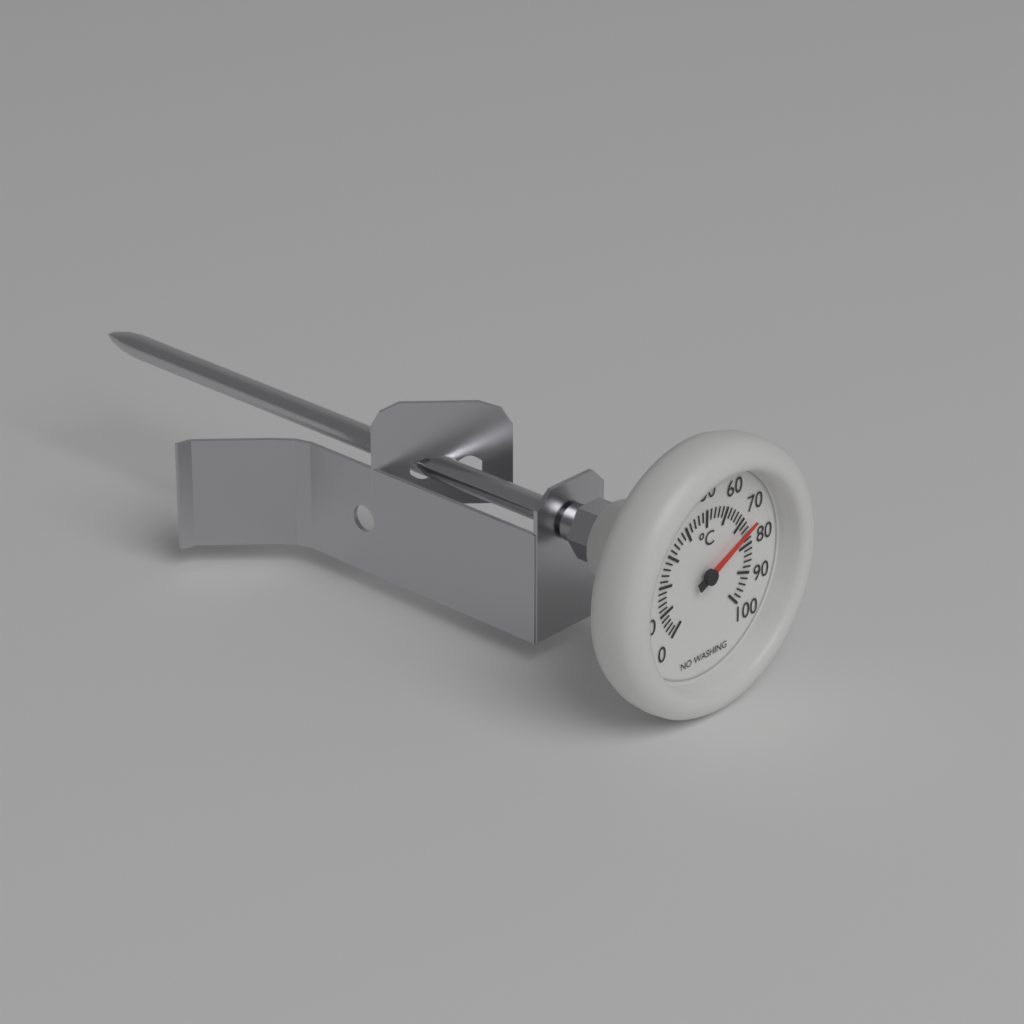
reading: 74 °C
